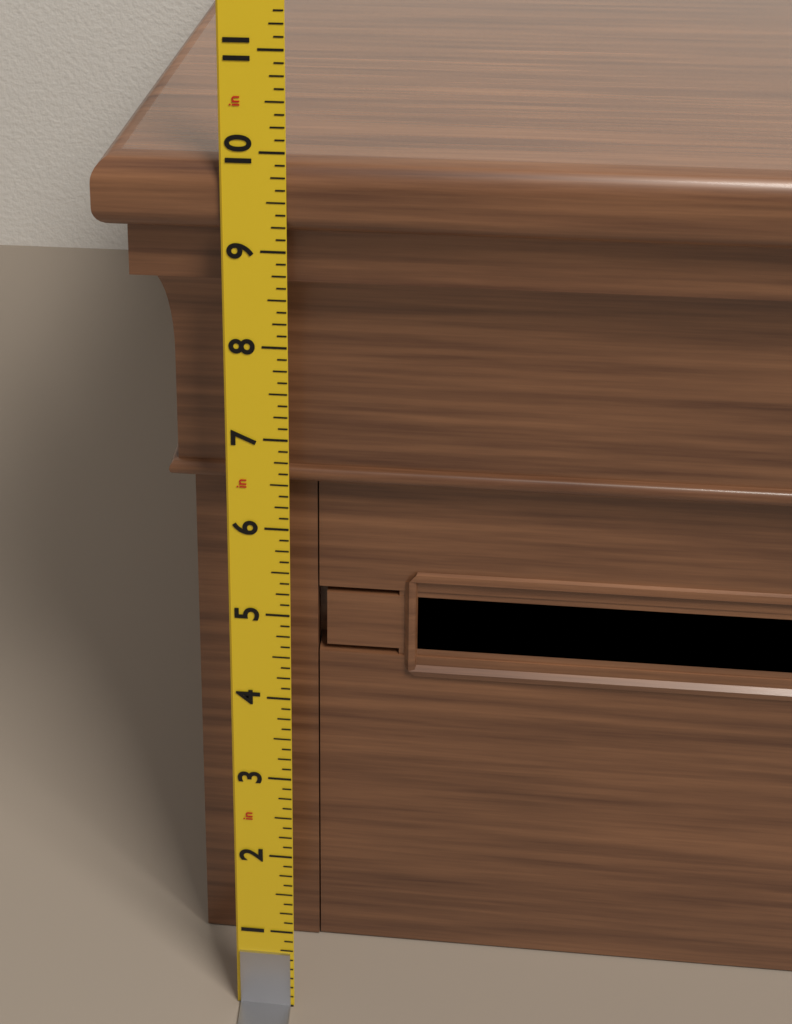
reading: 9.875 in
